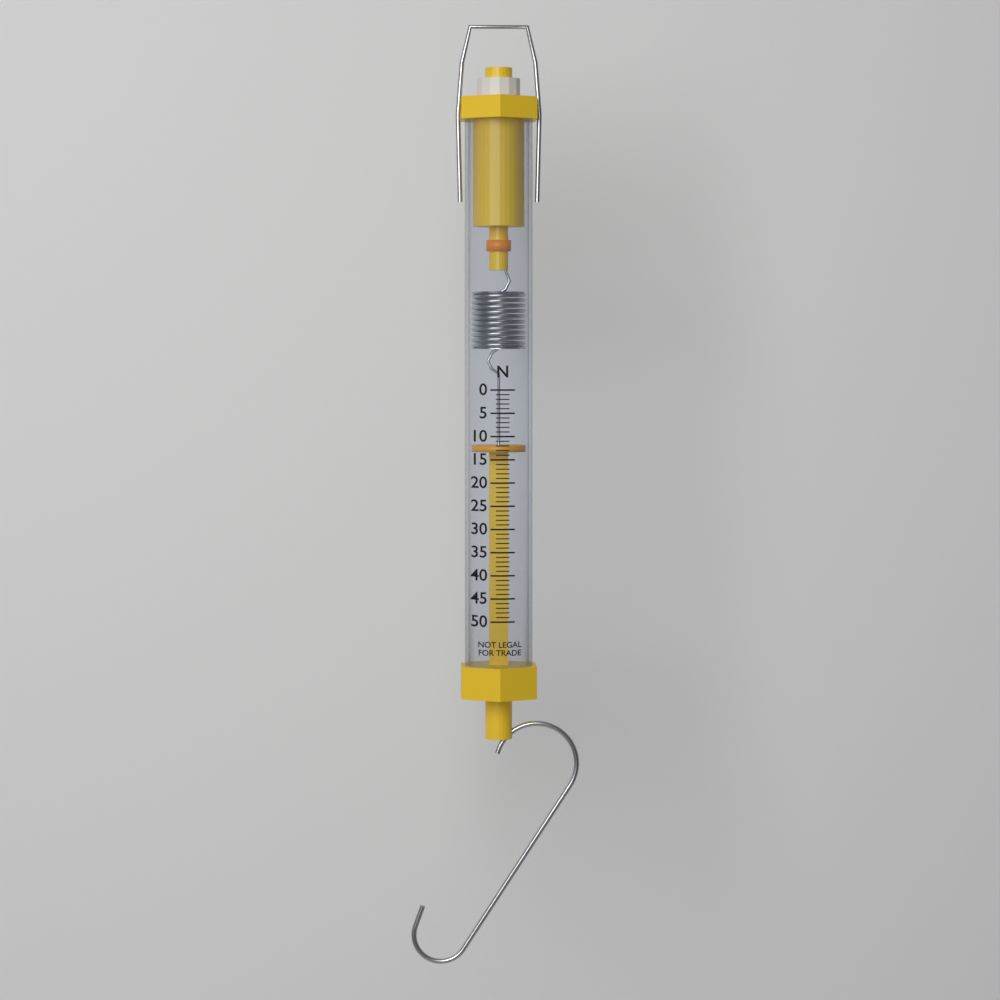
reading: 12 N
